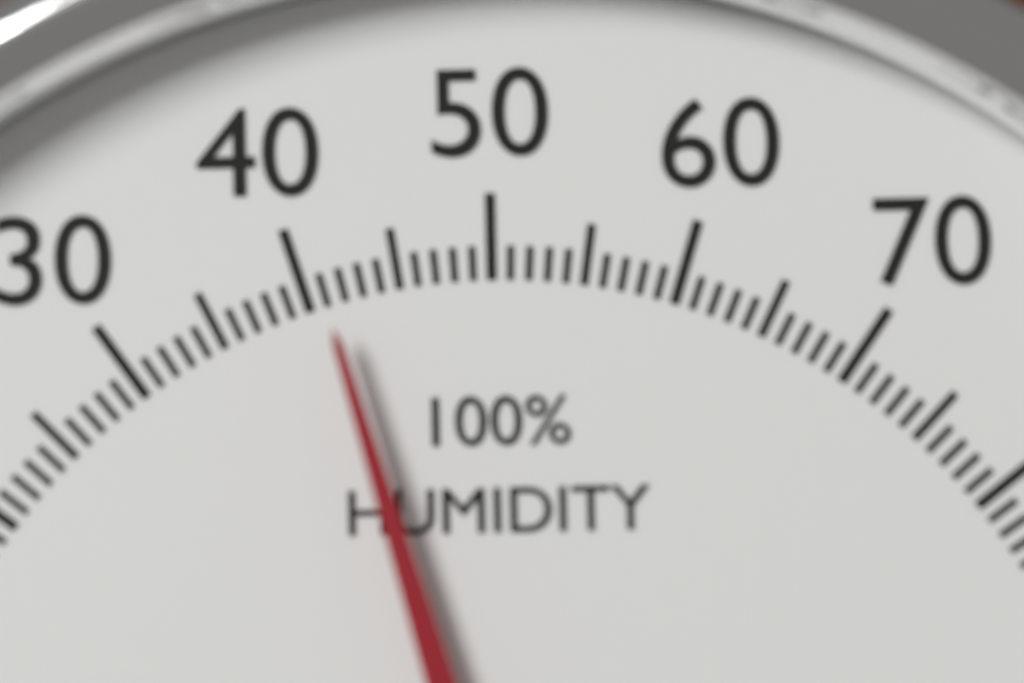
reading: 41 %
